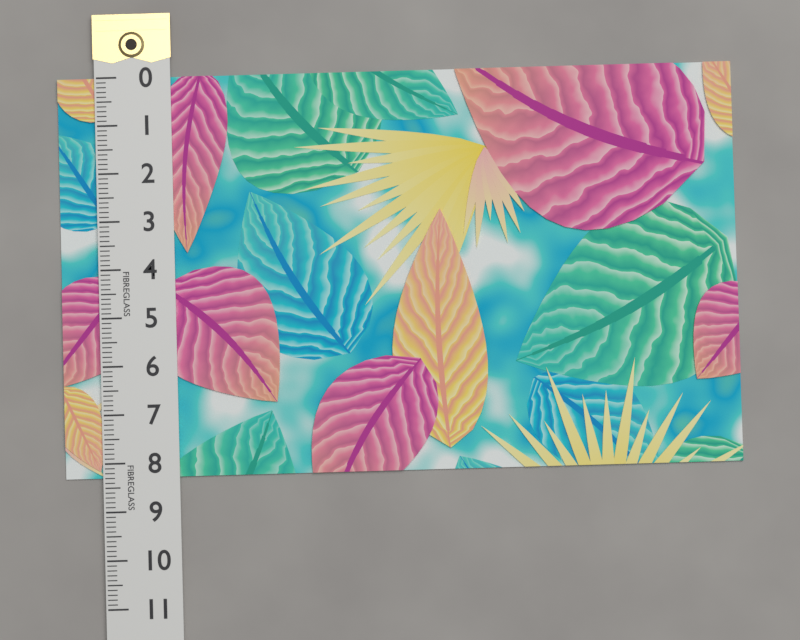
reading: 8.3 (no unit)
